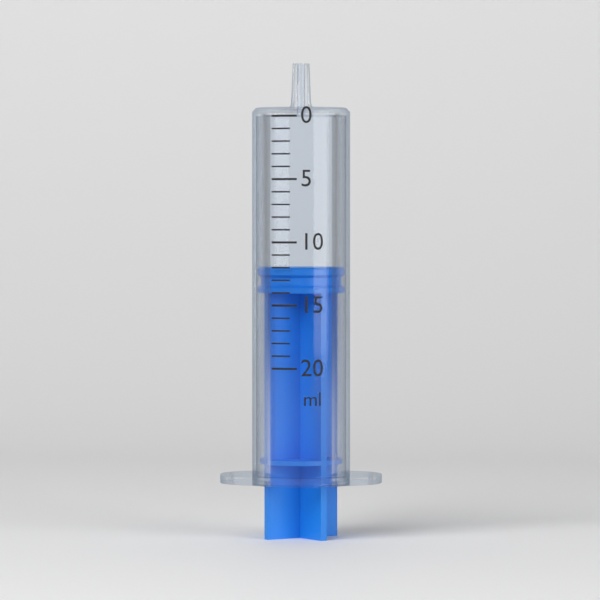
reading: 12 ml
